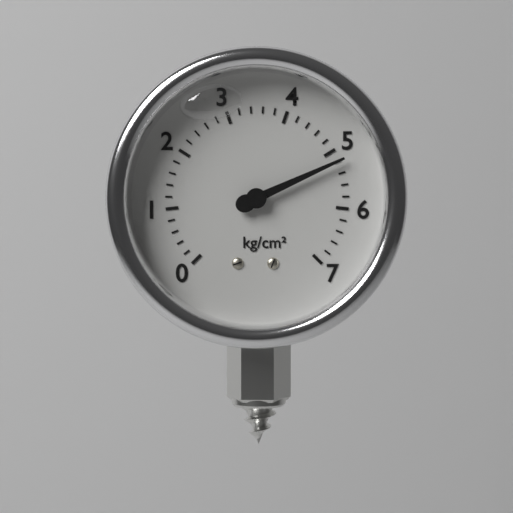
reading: 5.2 kg/cm²
